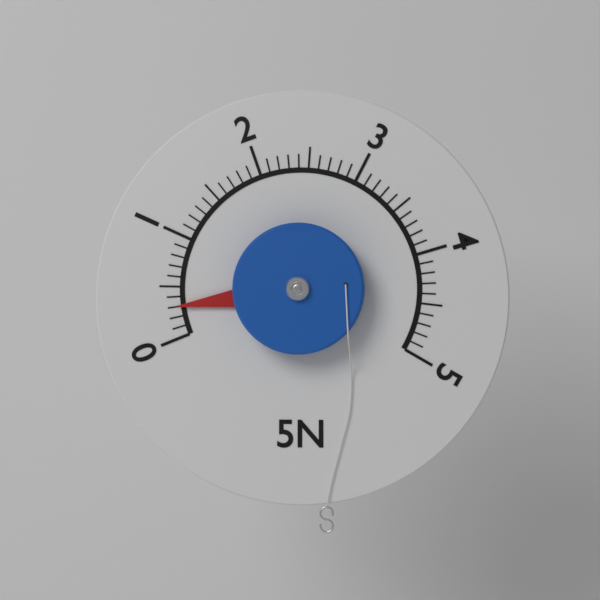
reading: 0.3 N
